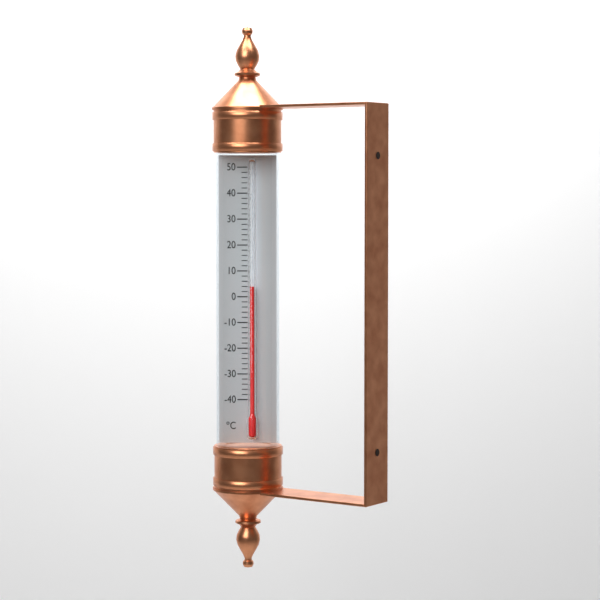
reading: 4 °C
